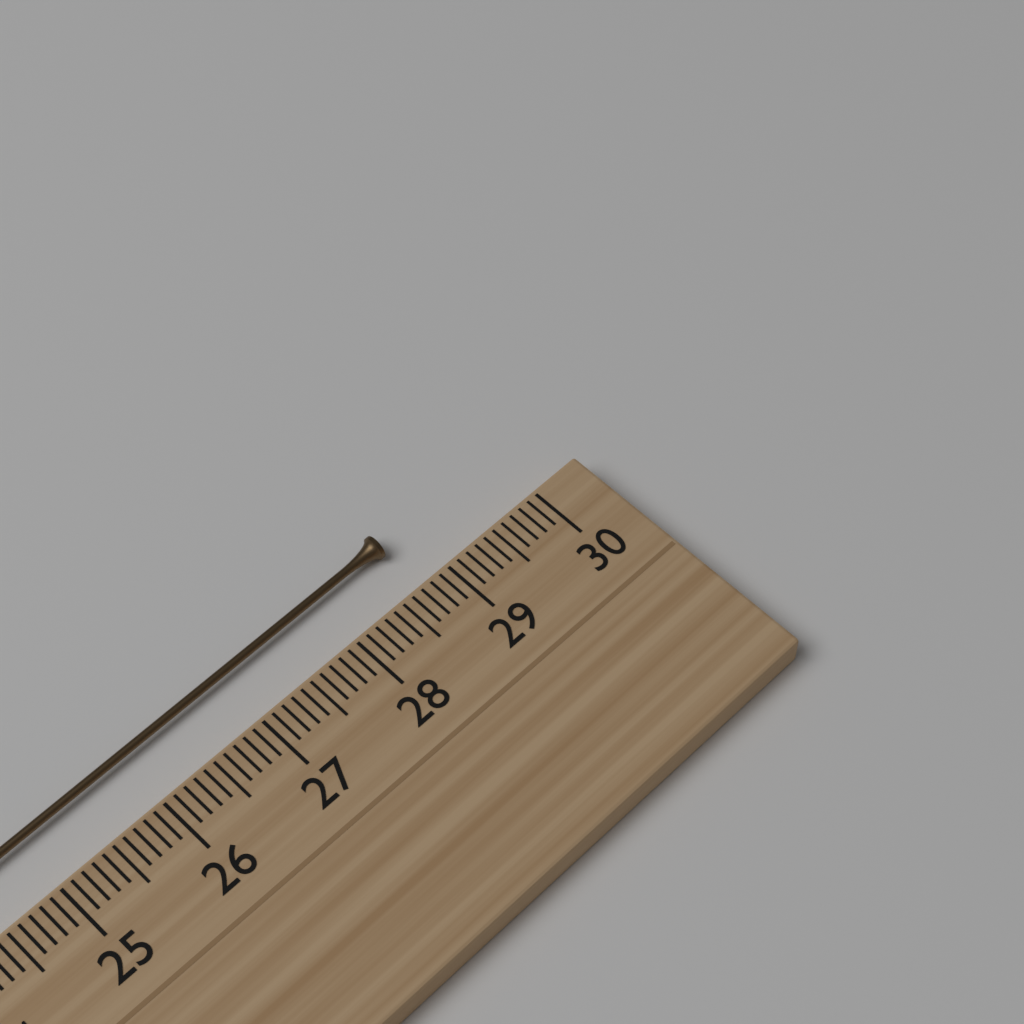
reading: 28.8 cm
